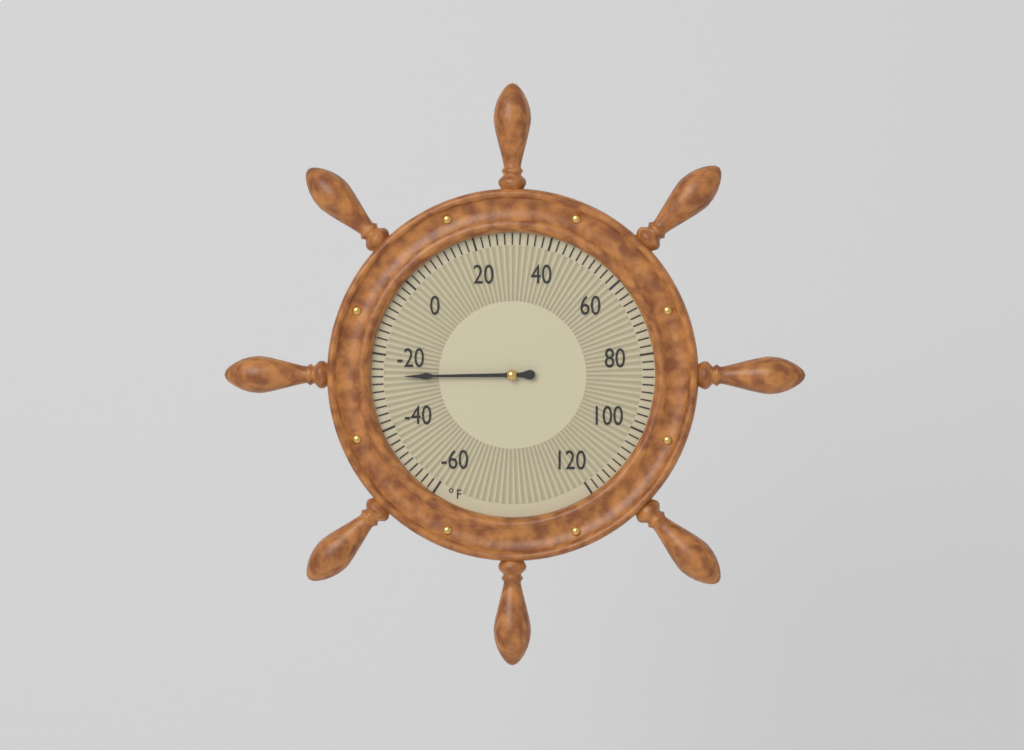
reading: -26 °F
